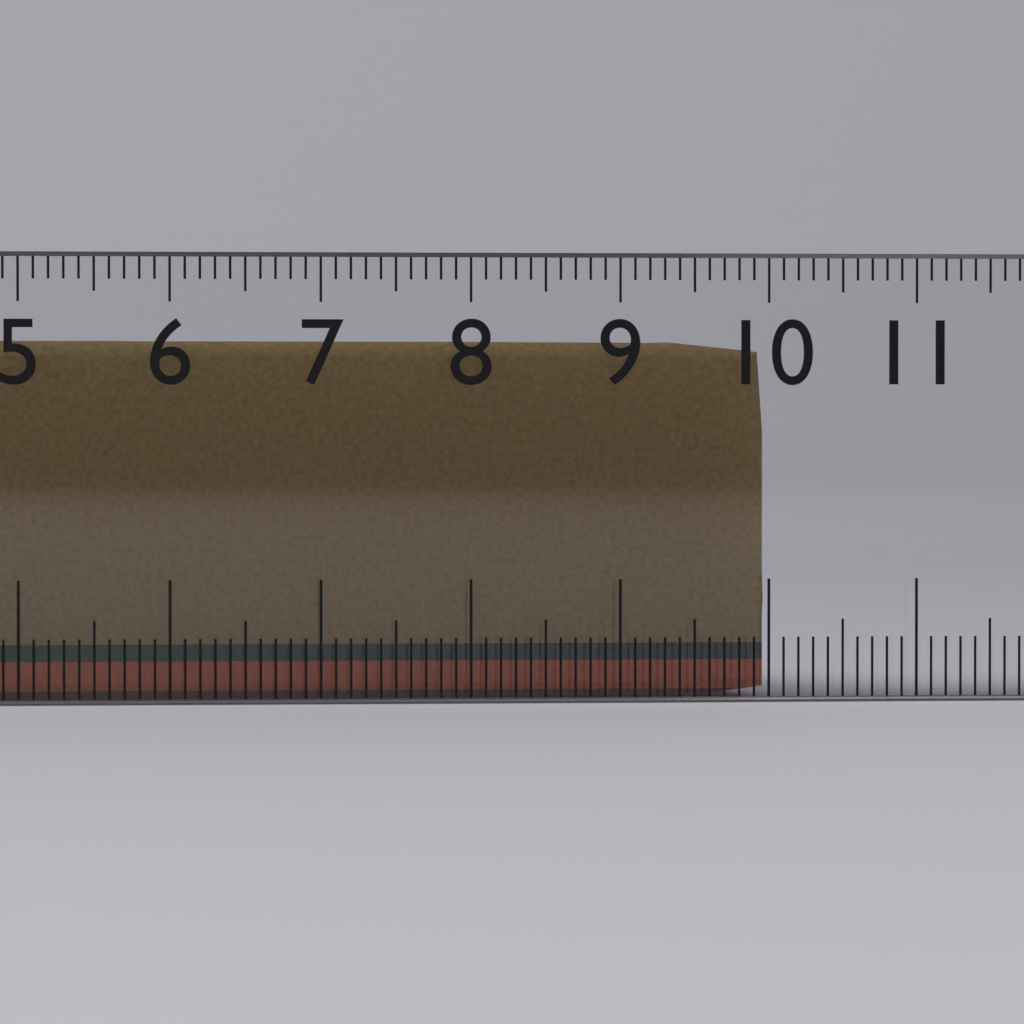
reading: 10.0 cm
